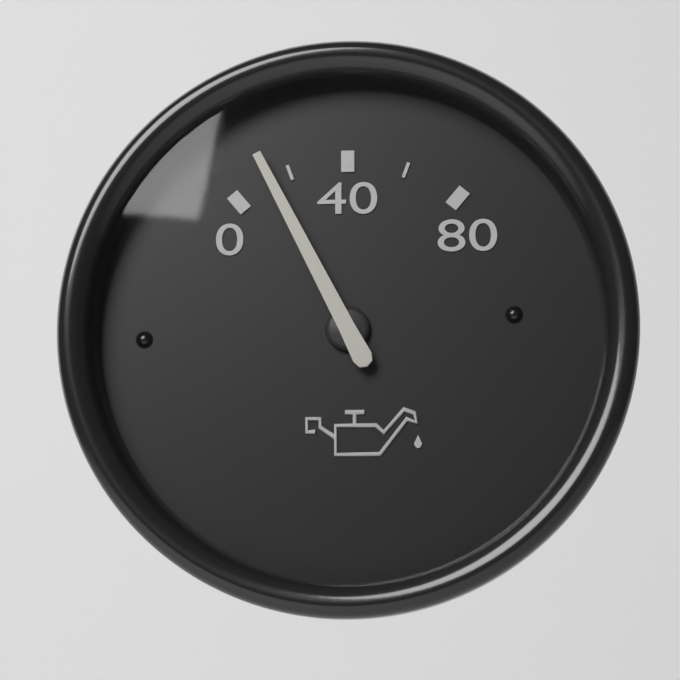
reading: 13 (no unit)
